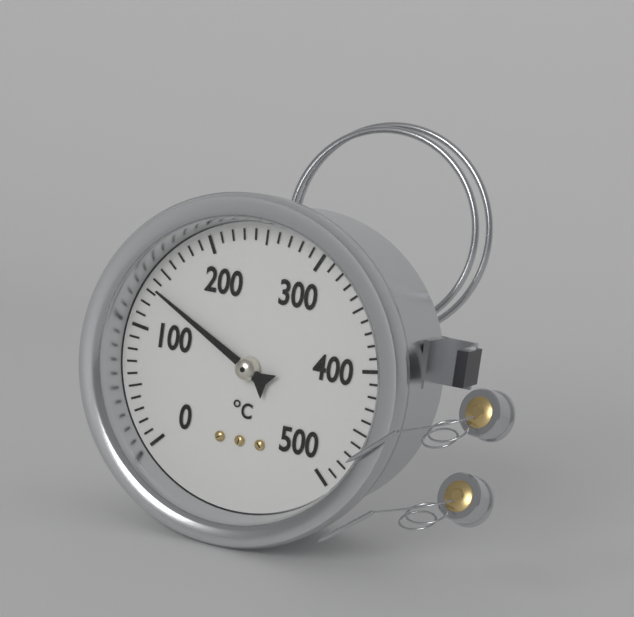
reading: 135 °C
